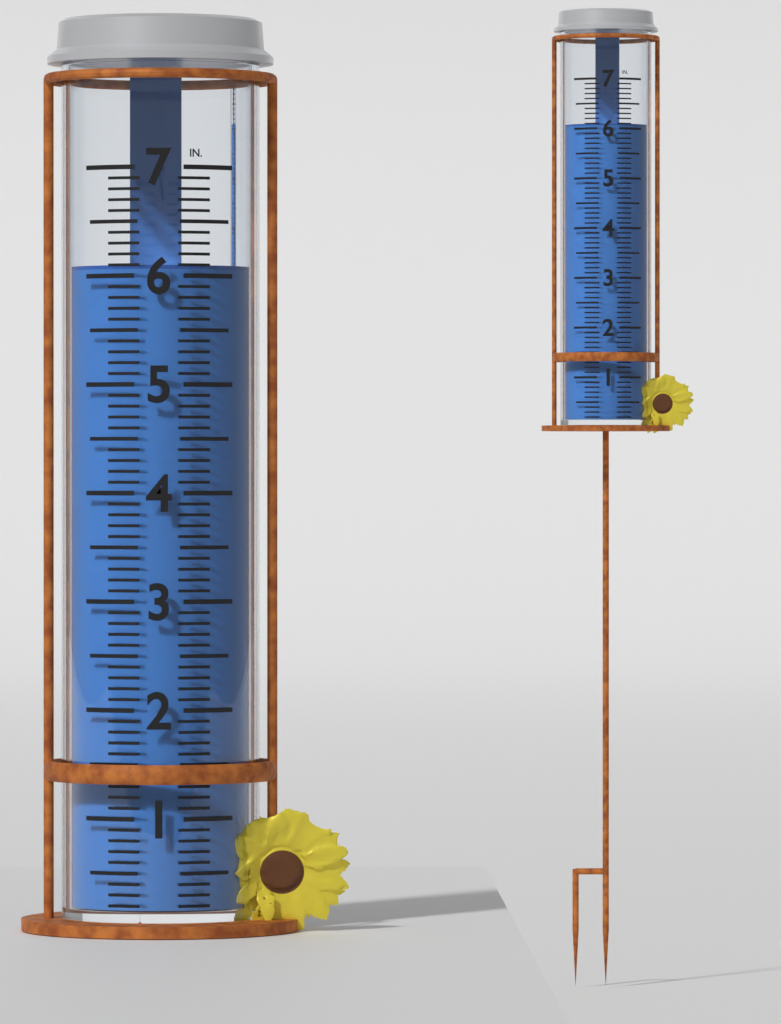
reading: 6.1 in
